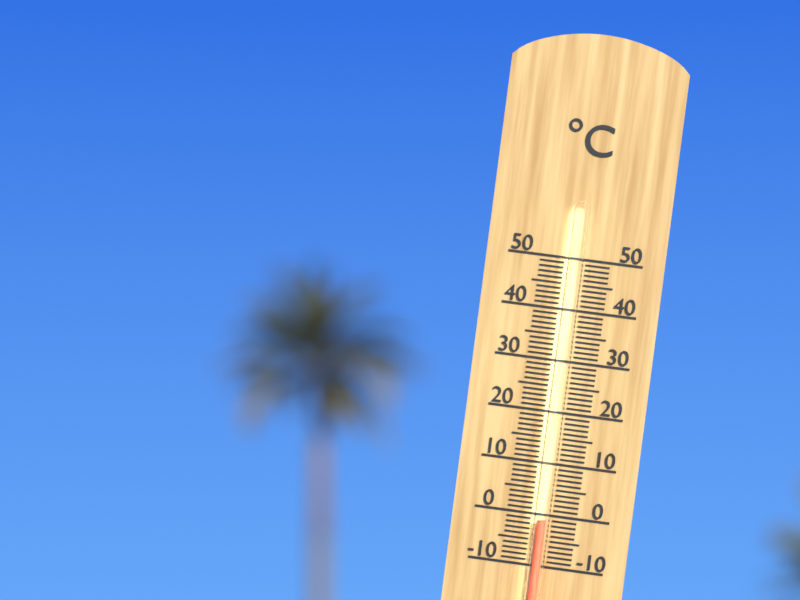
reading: -1 °C
